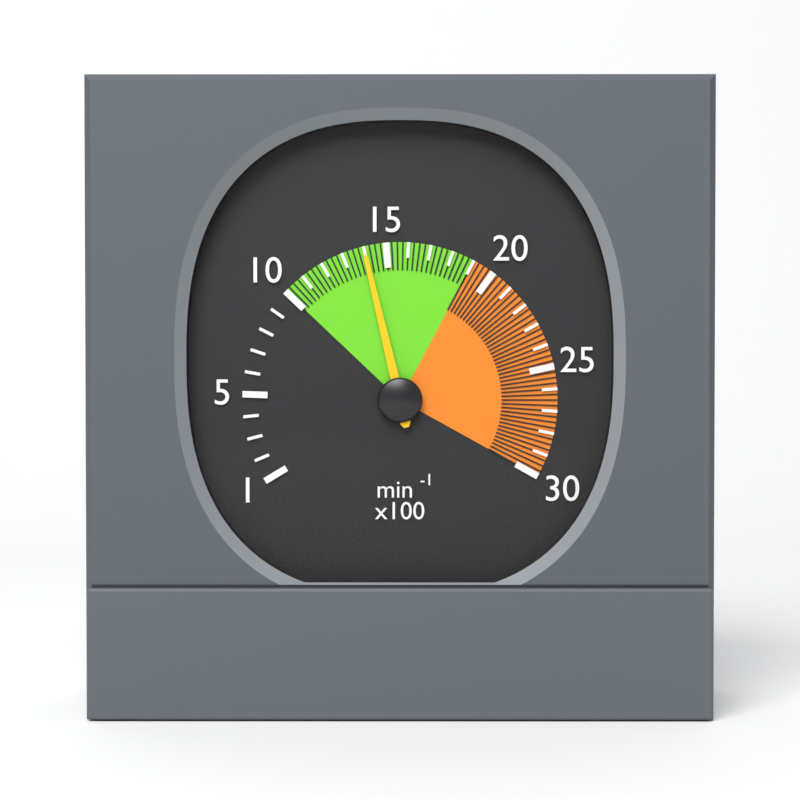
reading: 1400 min⁻¹
